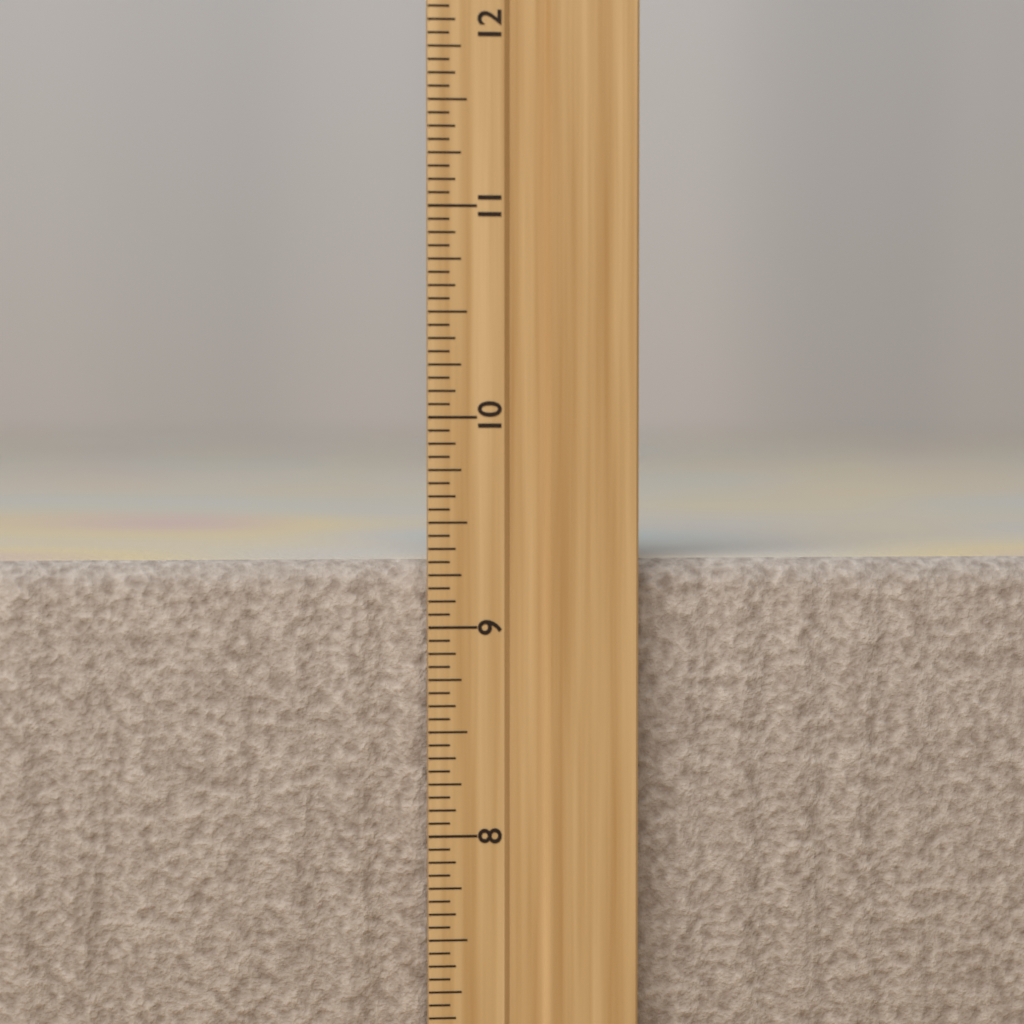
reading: 9.3125 inch
